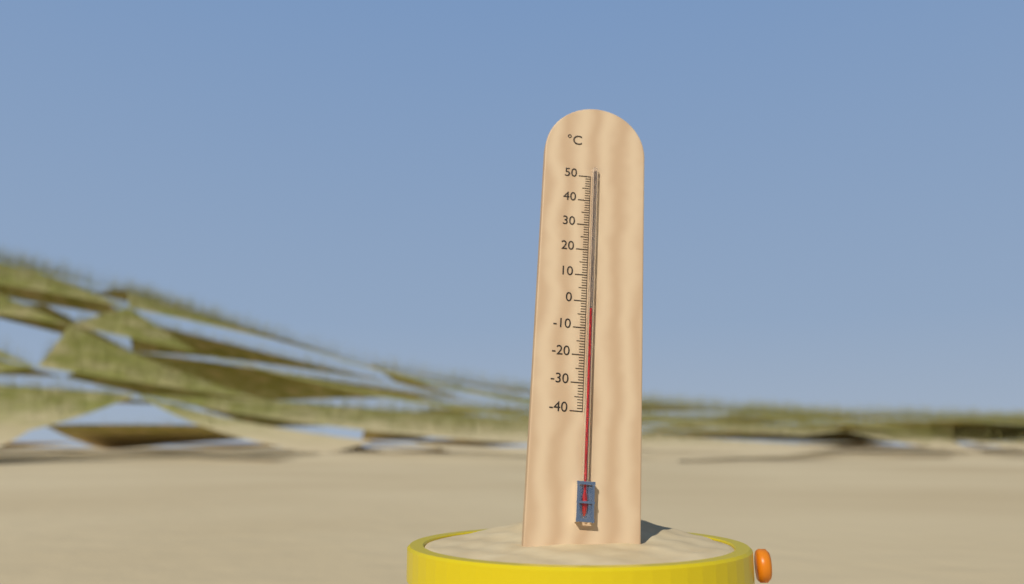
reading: -3 °C
